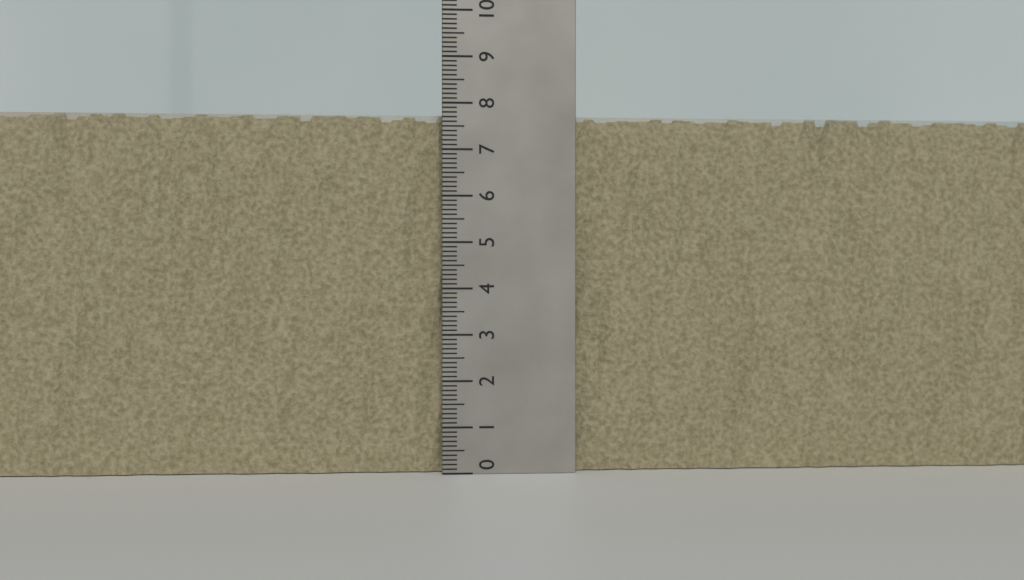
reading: 7.8 (no unit)
